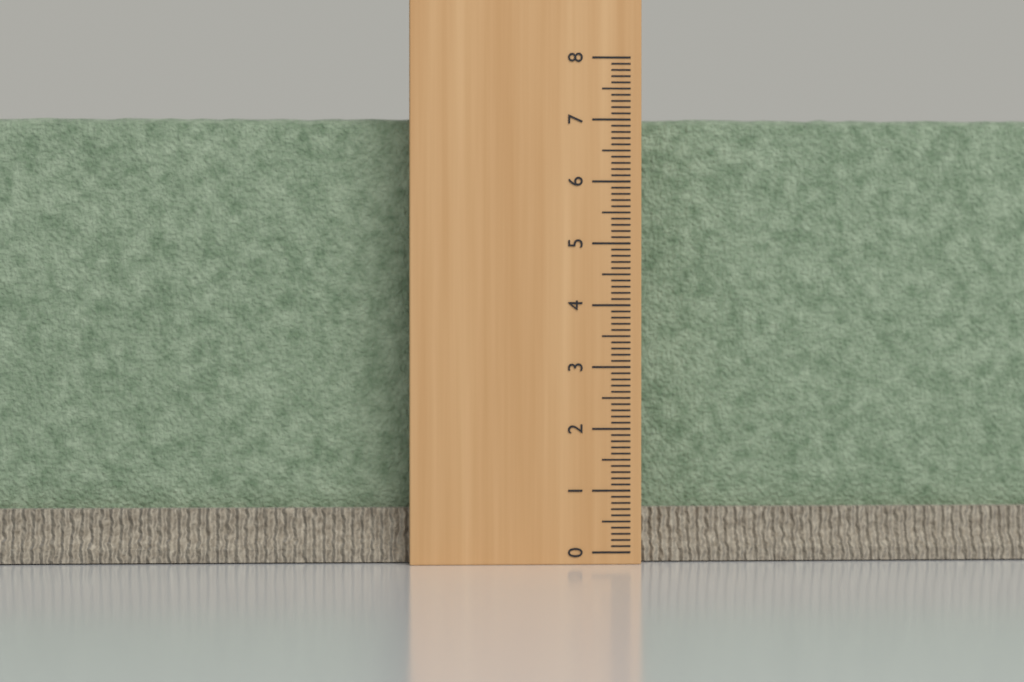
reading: 7.1 (no unit)
